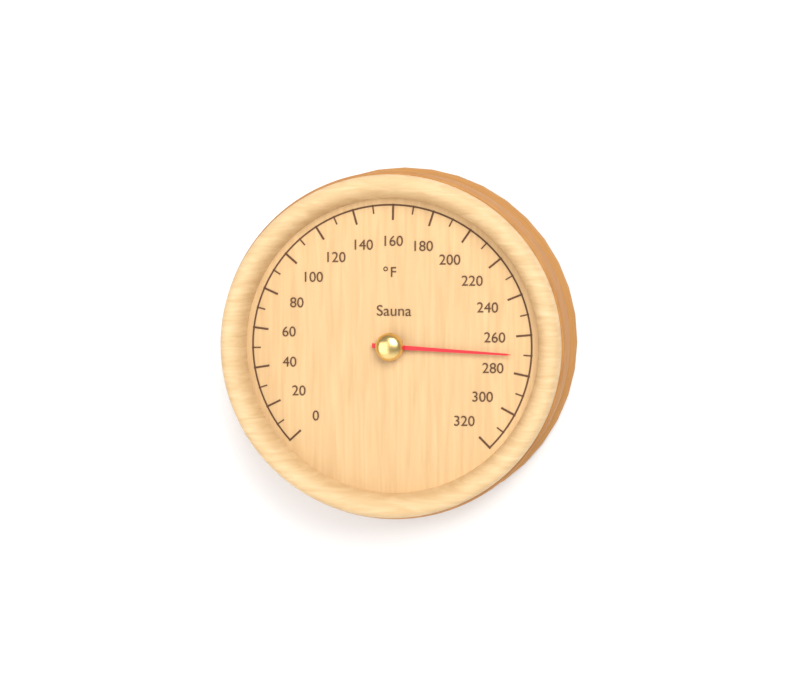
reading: 270 °F
